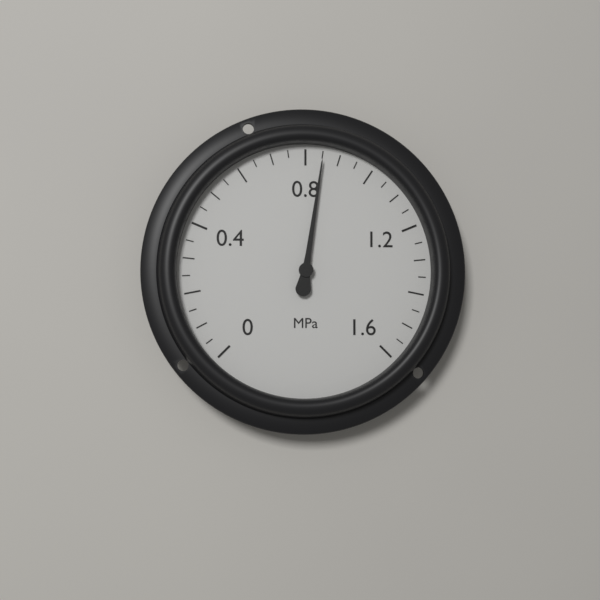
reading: 0.85 MPa
